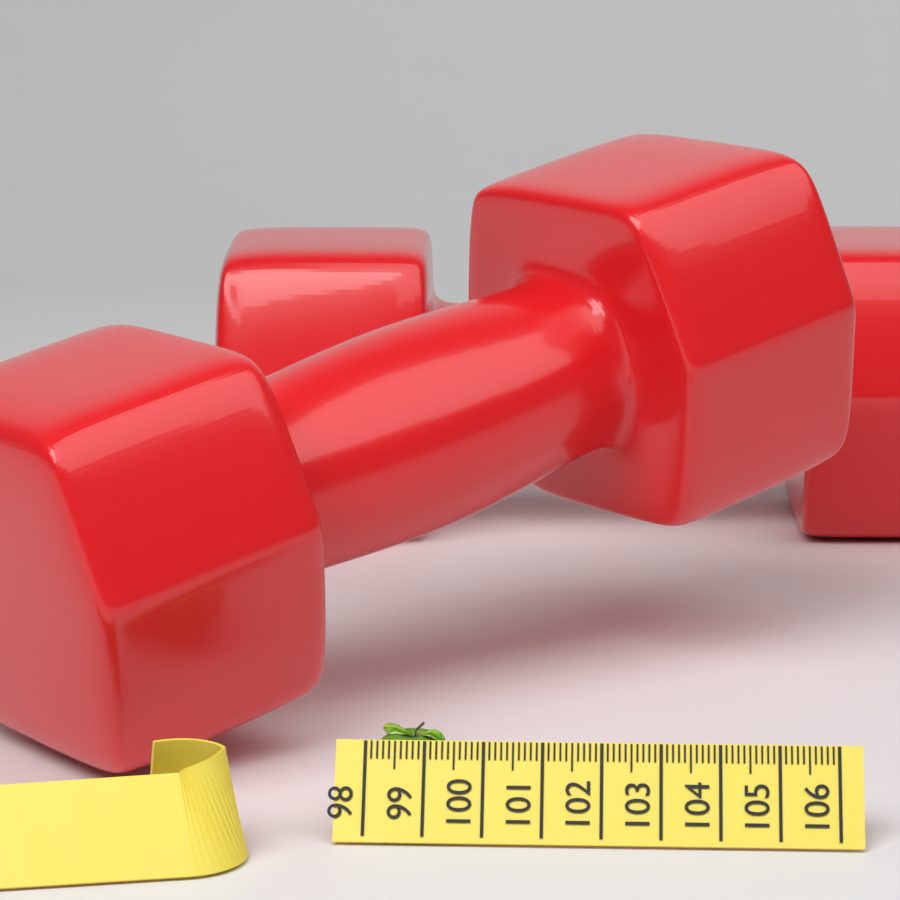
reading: 99.5 (no unit)
